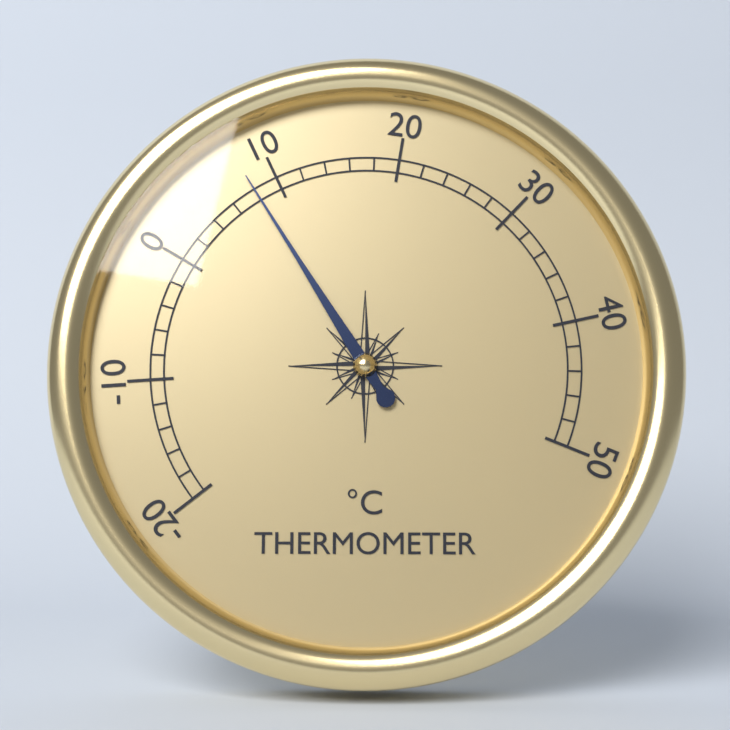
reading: 8 °C
